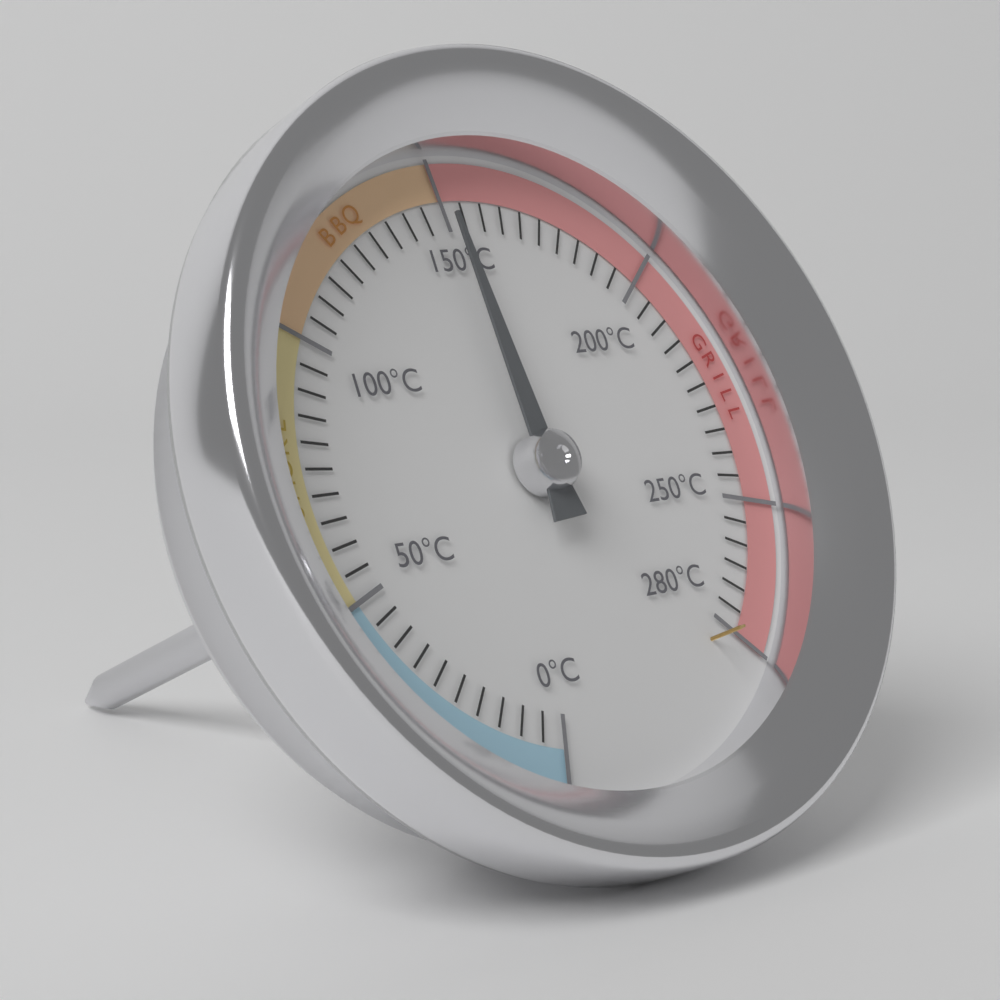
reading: 150 °C
